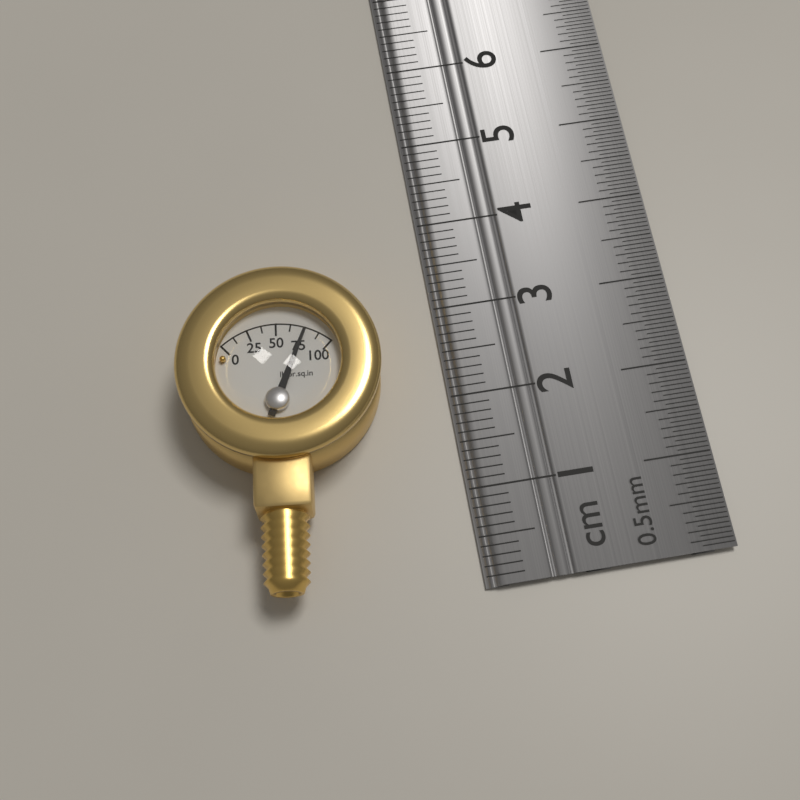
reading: 75.0 psi
